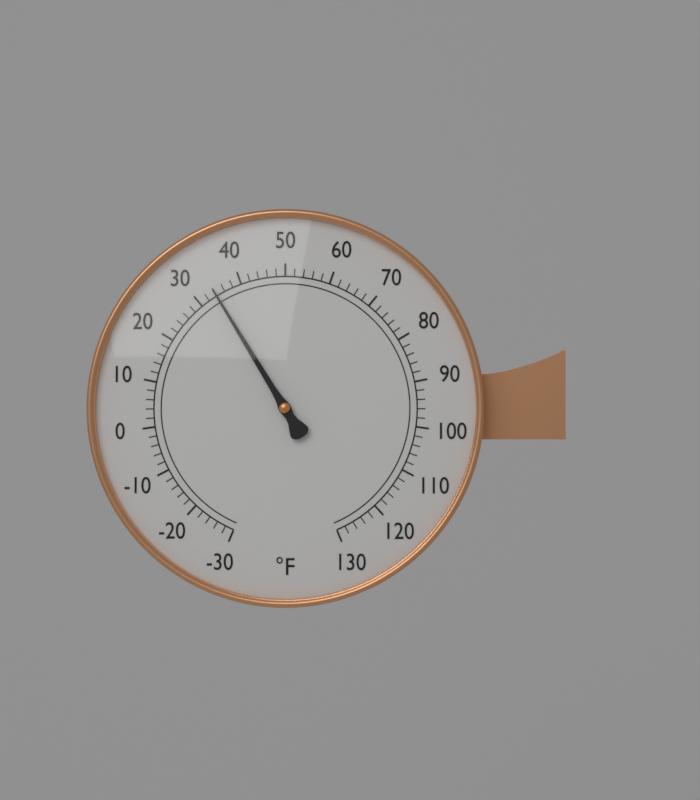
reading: 34 °F
